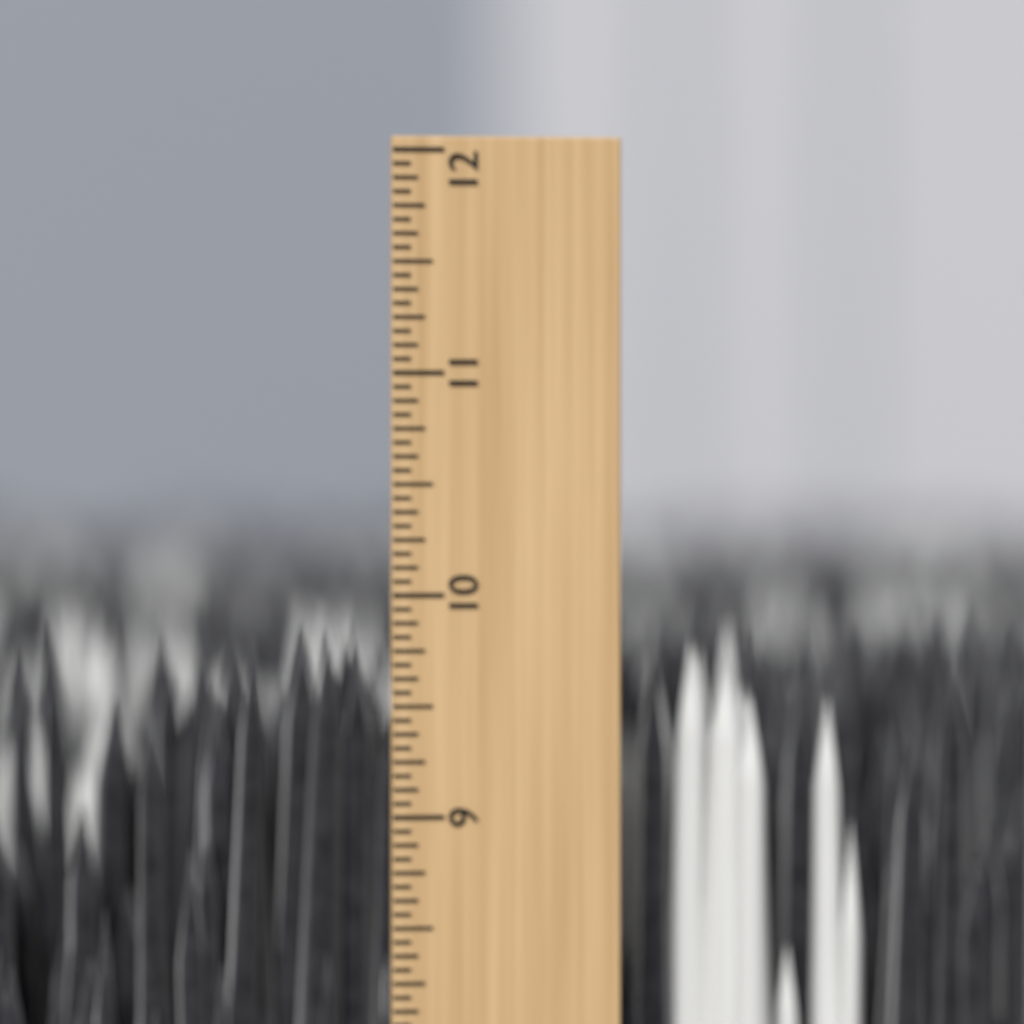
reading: 9.8750 inch
